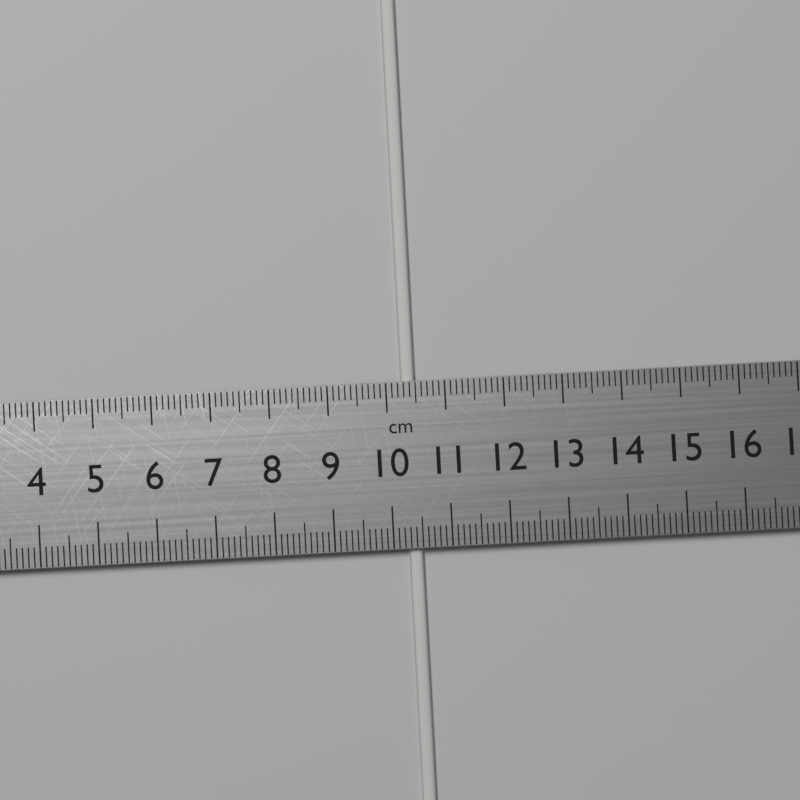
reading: 10.5 cm
